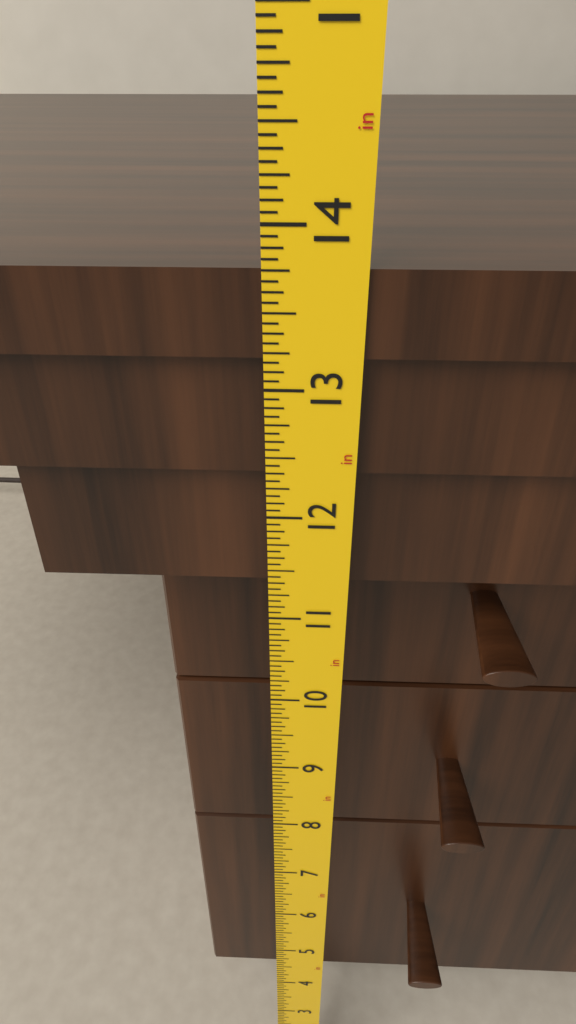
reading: 13.7500 in
